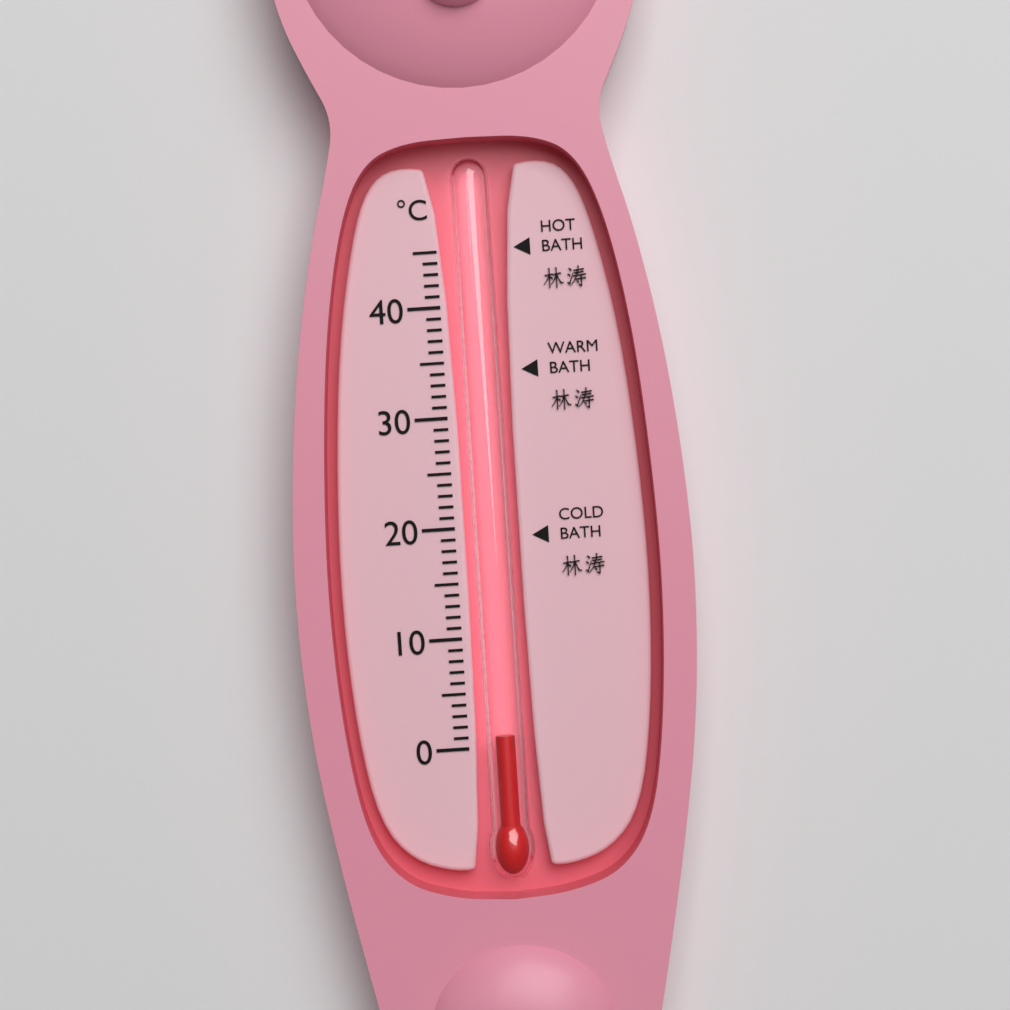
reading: 1 °C
